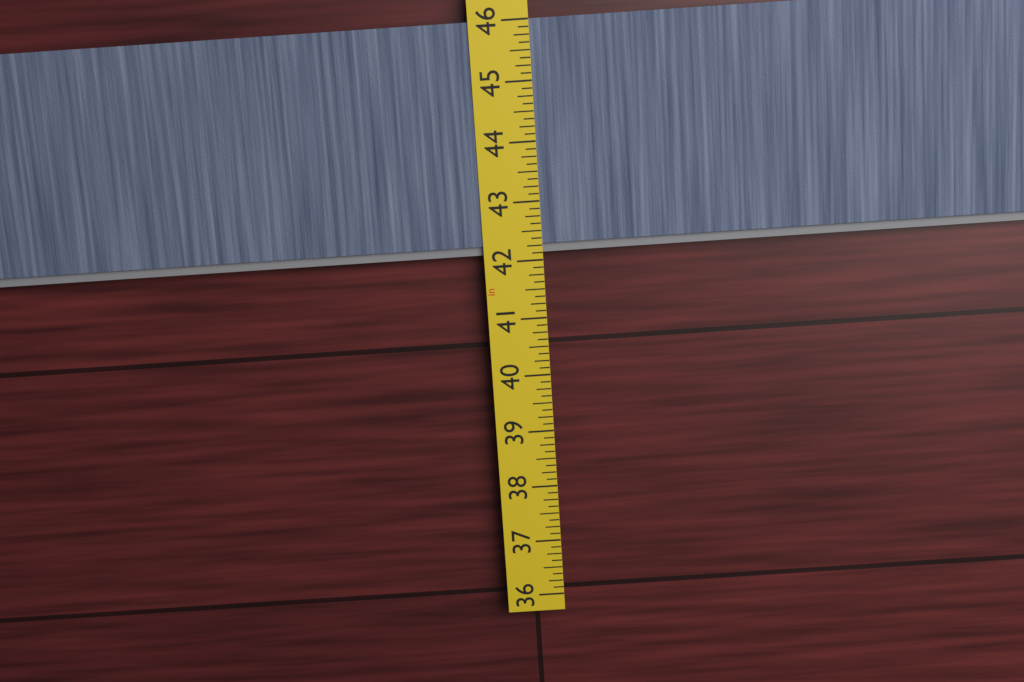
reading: 42.125 in
